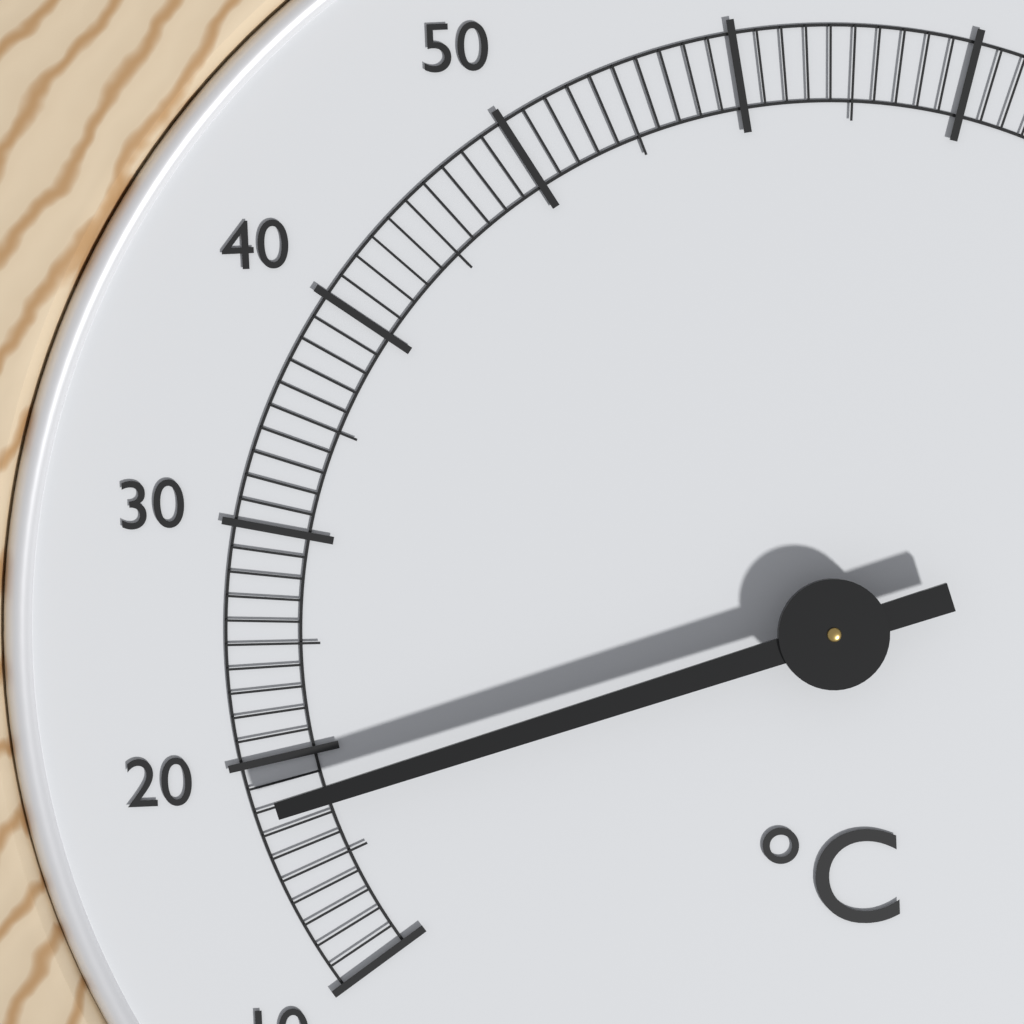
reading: 18 °C
